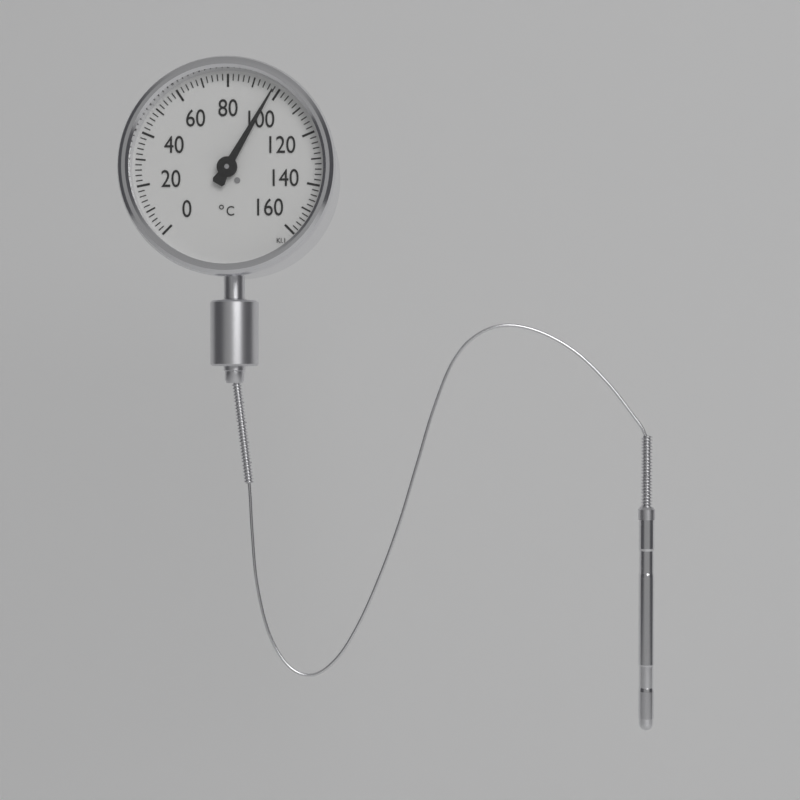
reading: 98 °C
